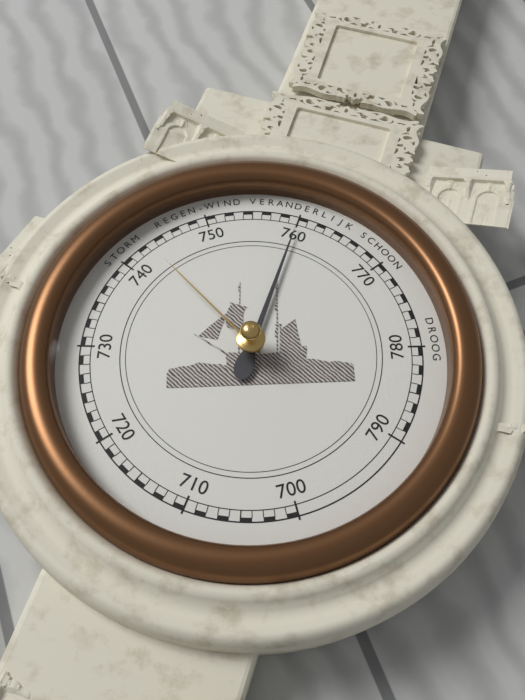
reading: 760 mmHg
